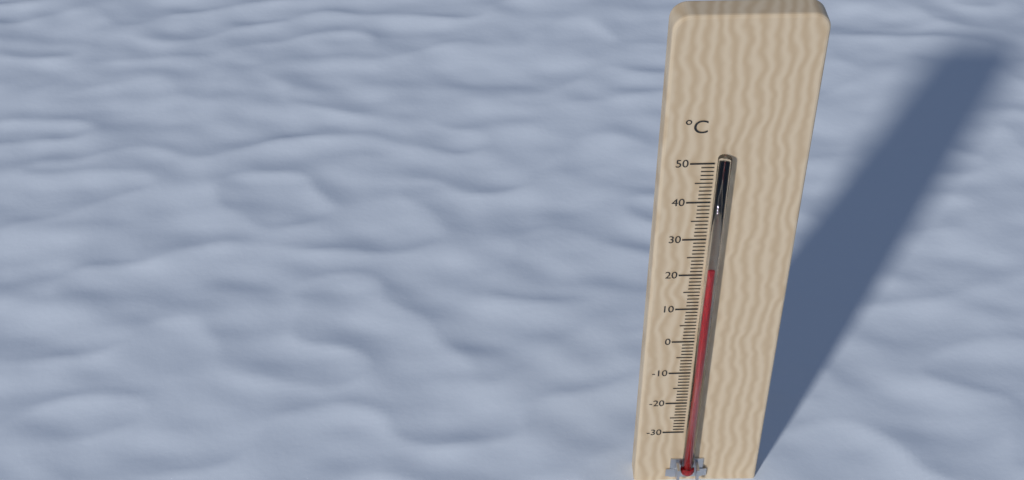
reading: 23 °C
